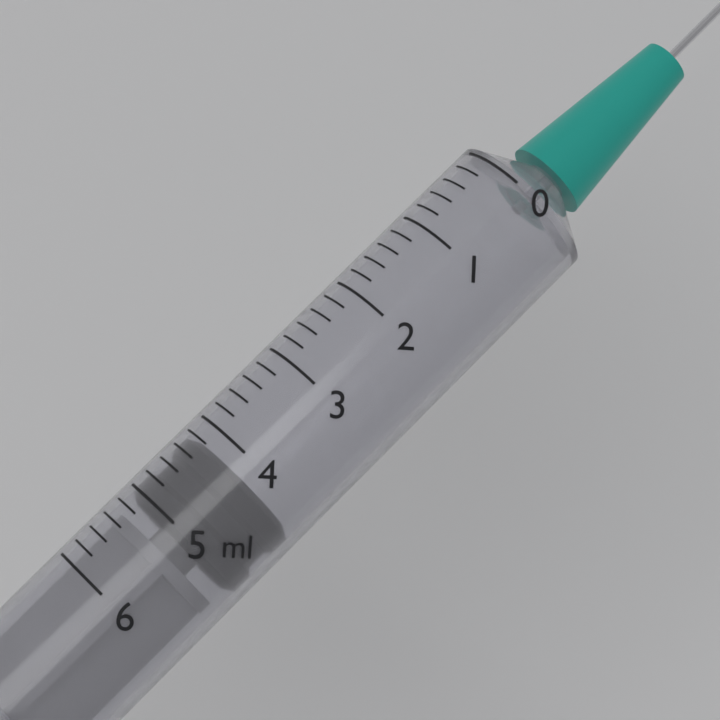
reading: 4.2 ml
